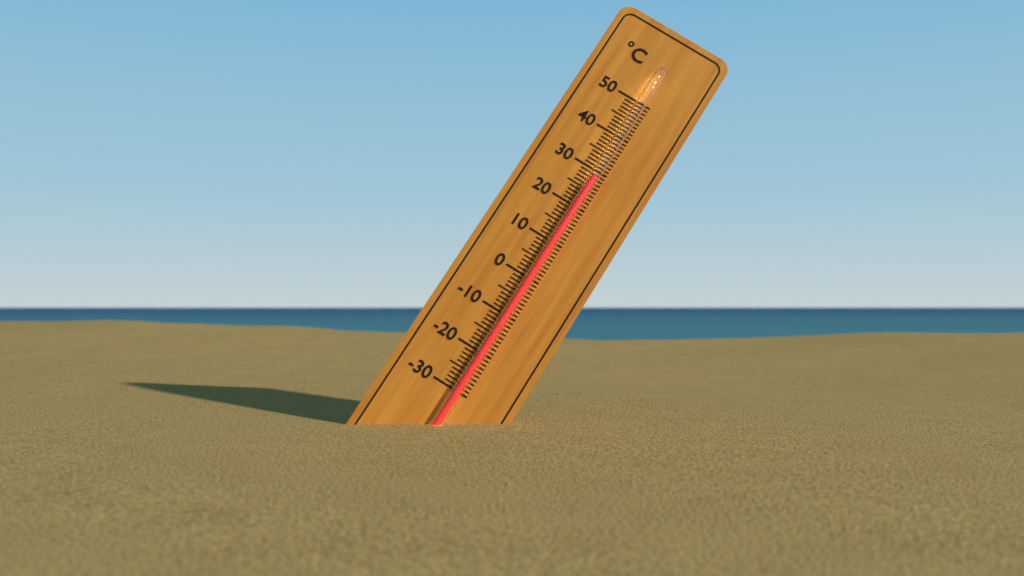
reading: 28 °C
